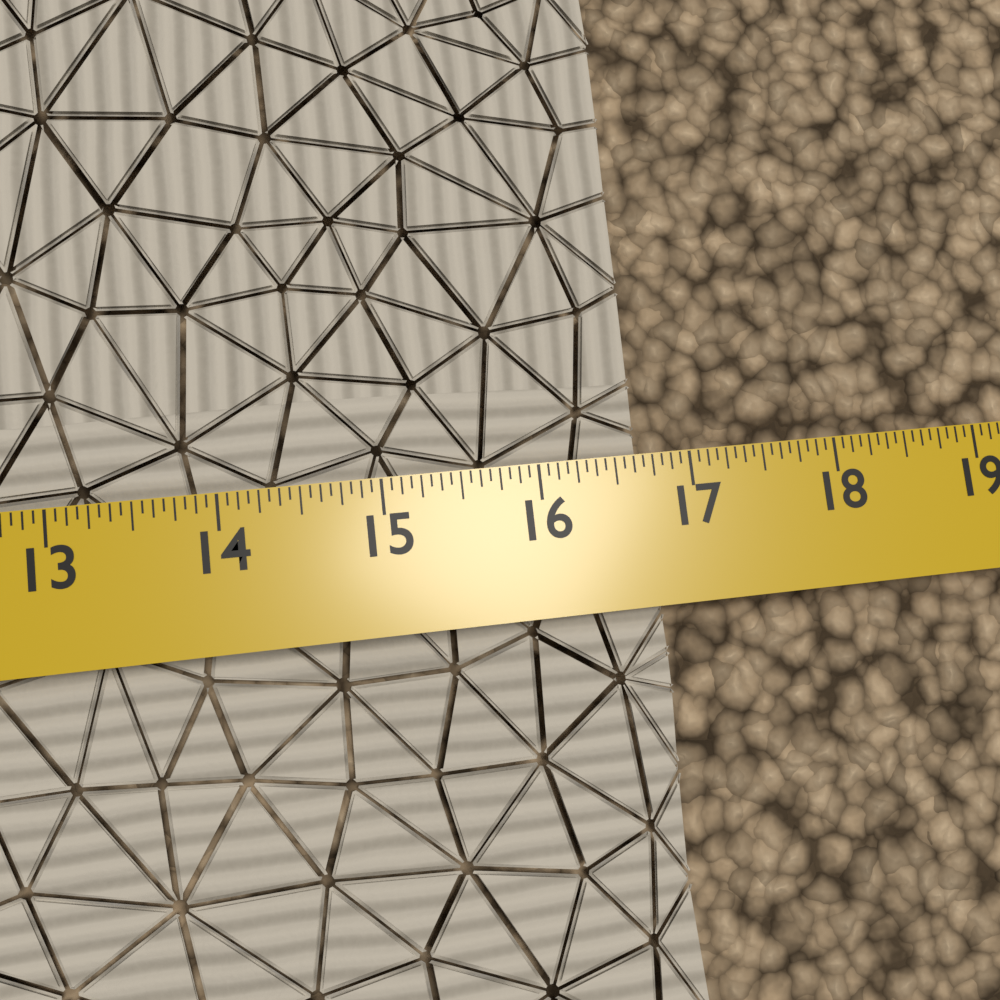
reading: 16.7500 in
